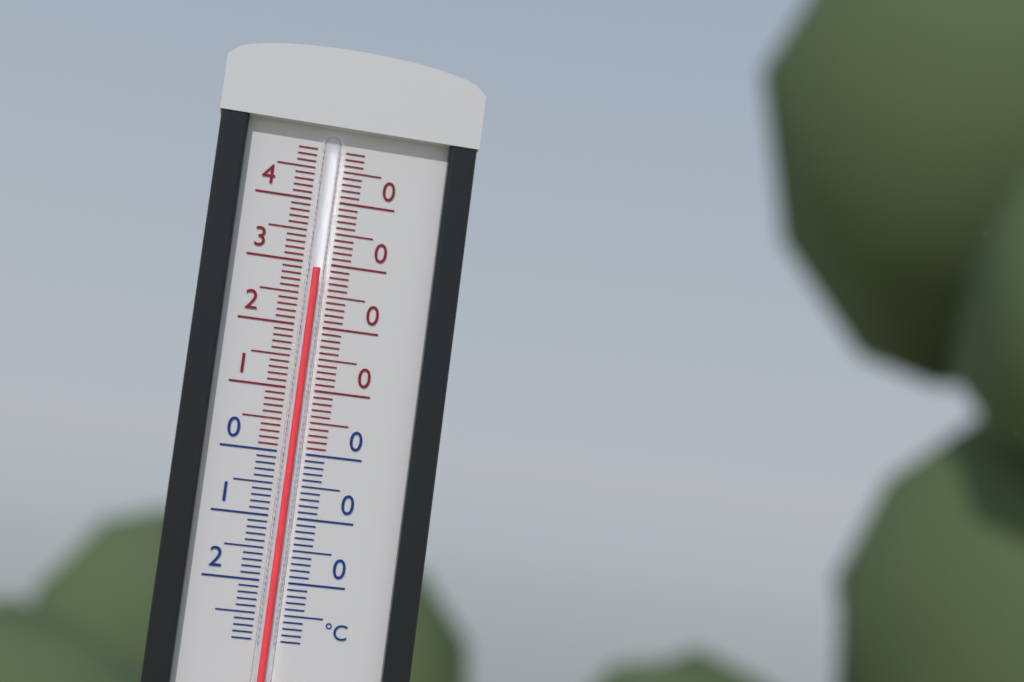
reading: 29 °C
